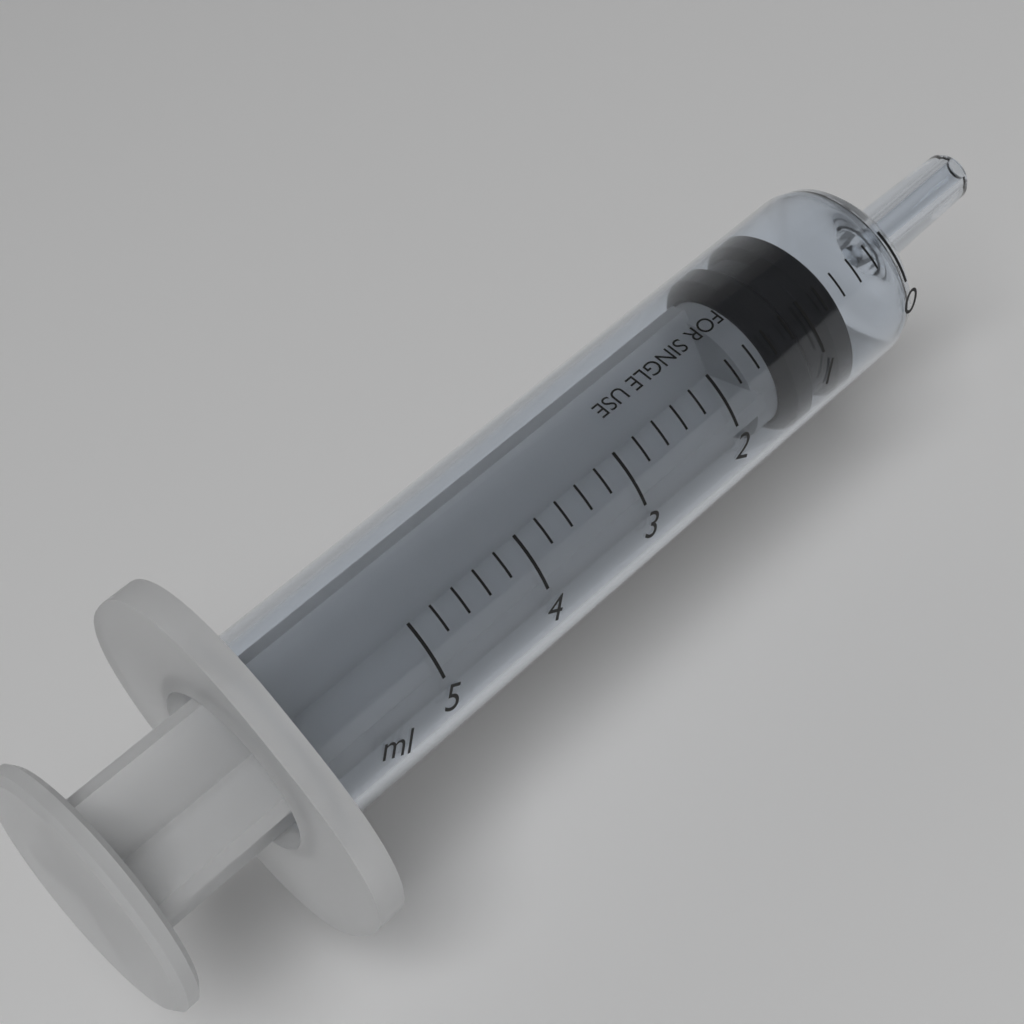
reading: 0.6 ml
